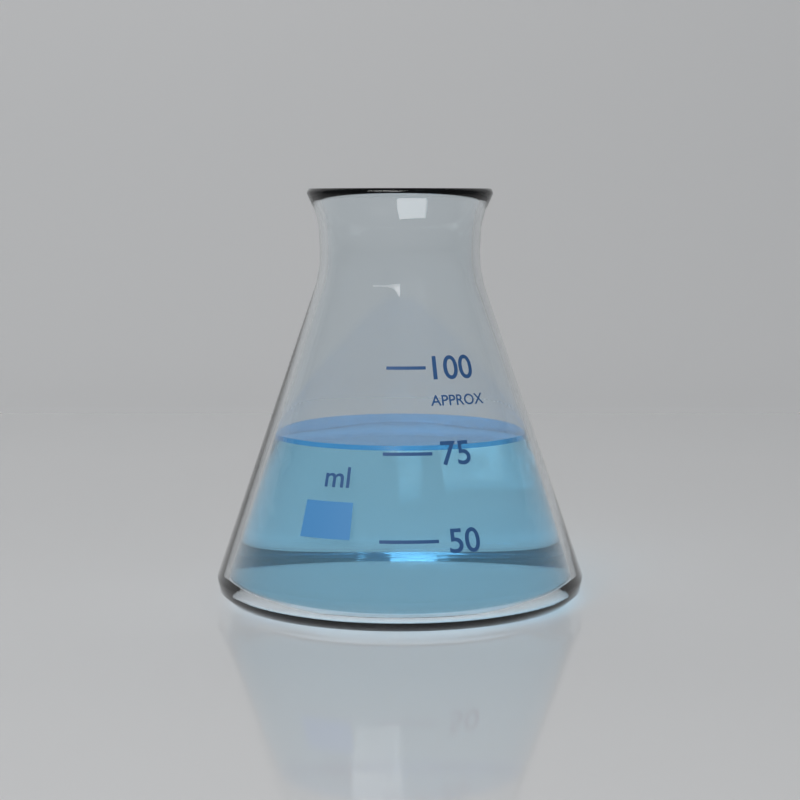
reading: 77 ml
